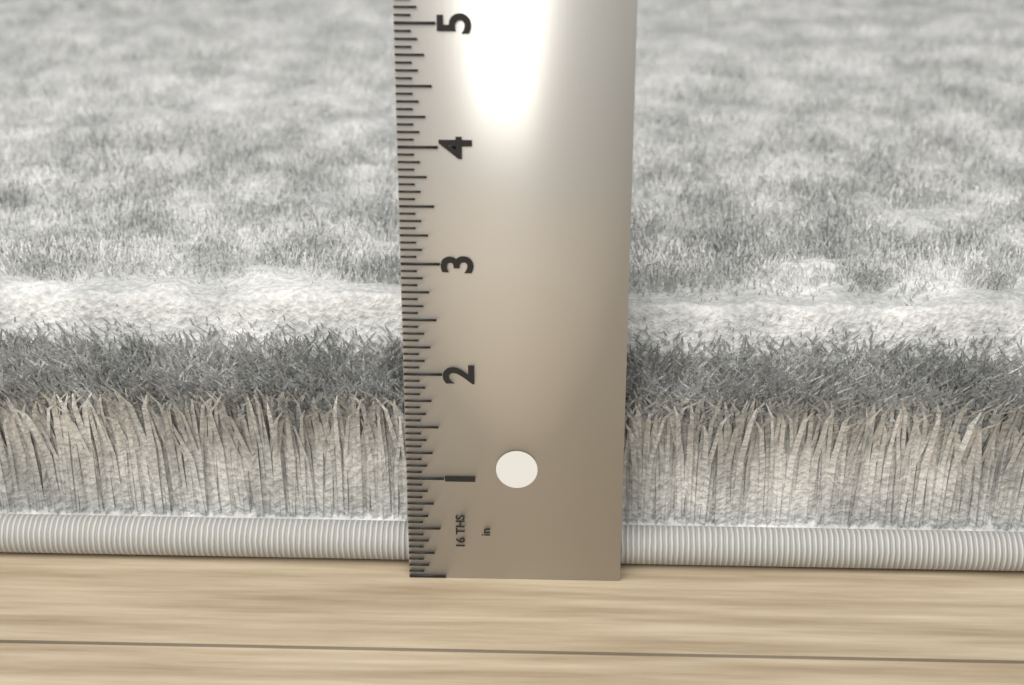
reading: 2.4375 in
